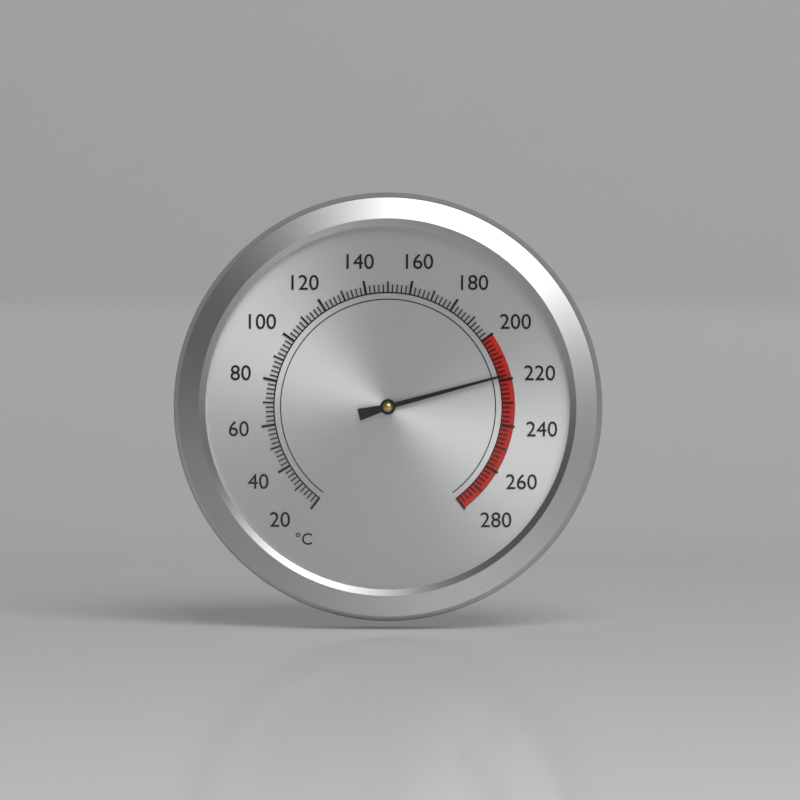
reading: 218 °C
